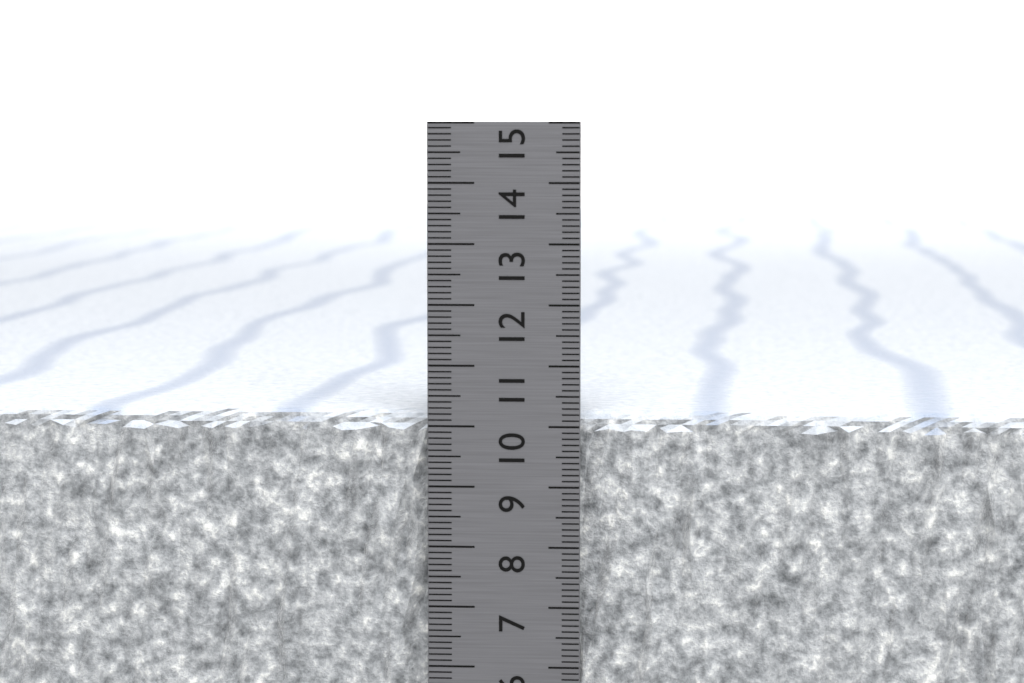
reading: 10.2 cm
